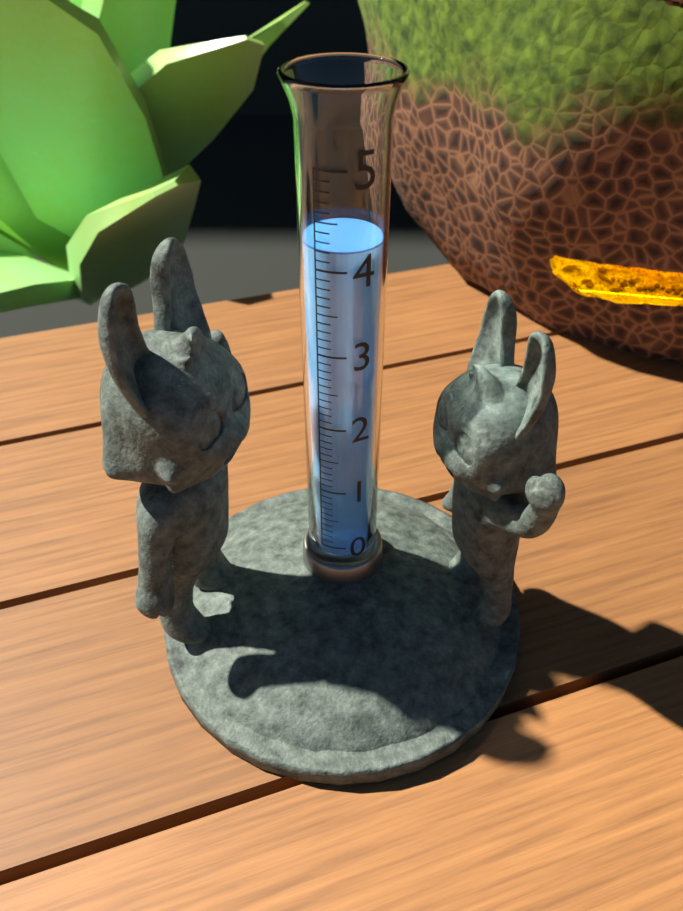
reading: 4.2 (no unit)
